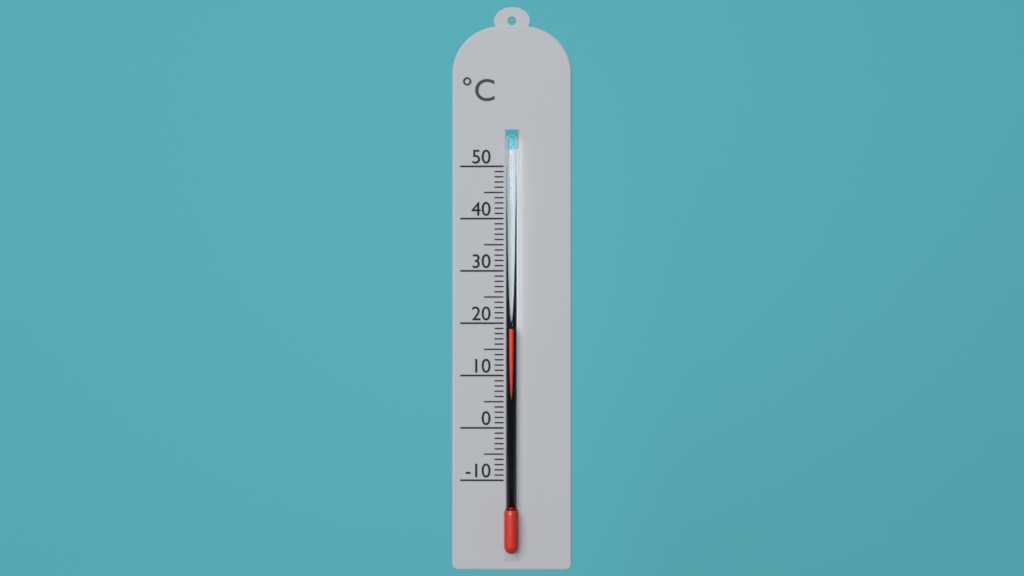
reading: 19 °C
